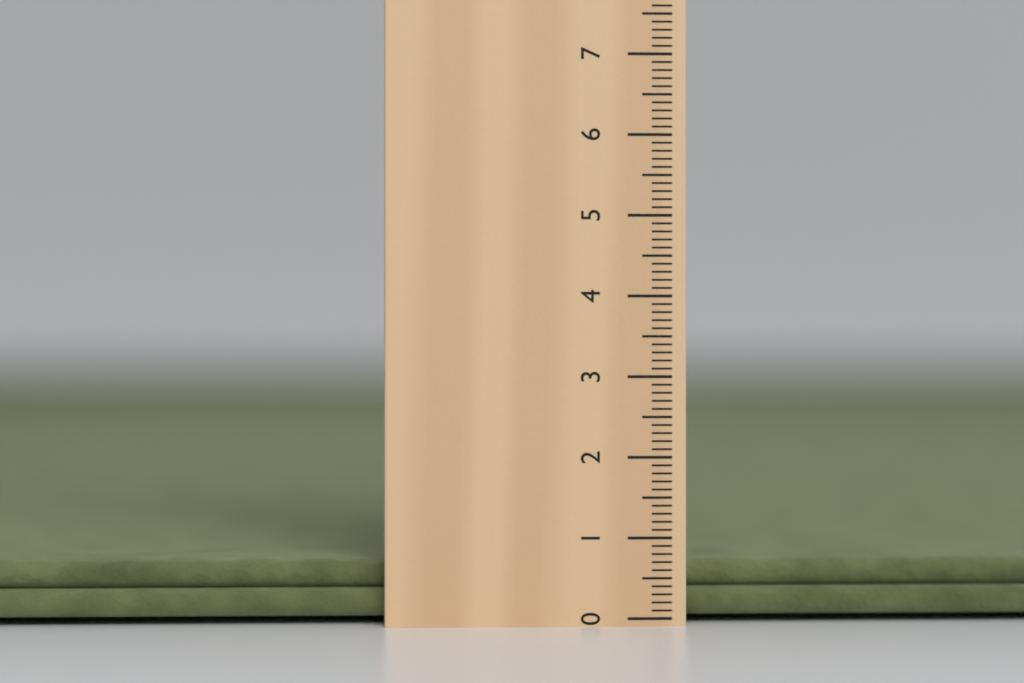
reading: 0.7 cm
